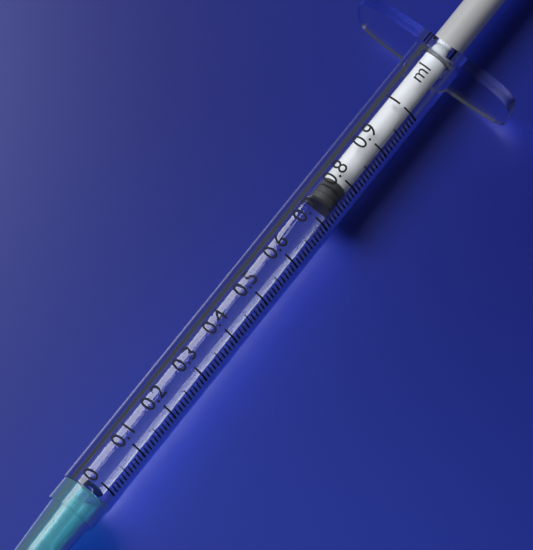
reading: 0.74 ml
